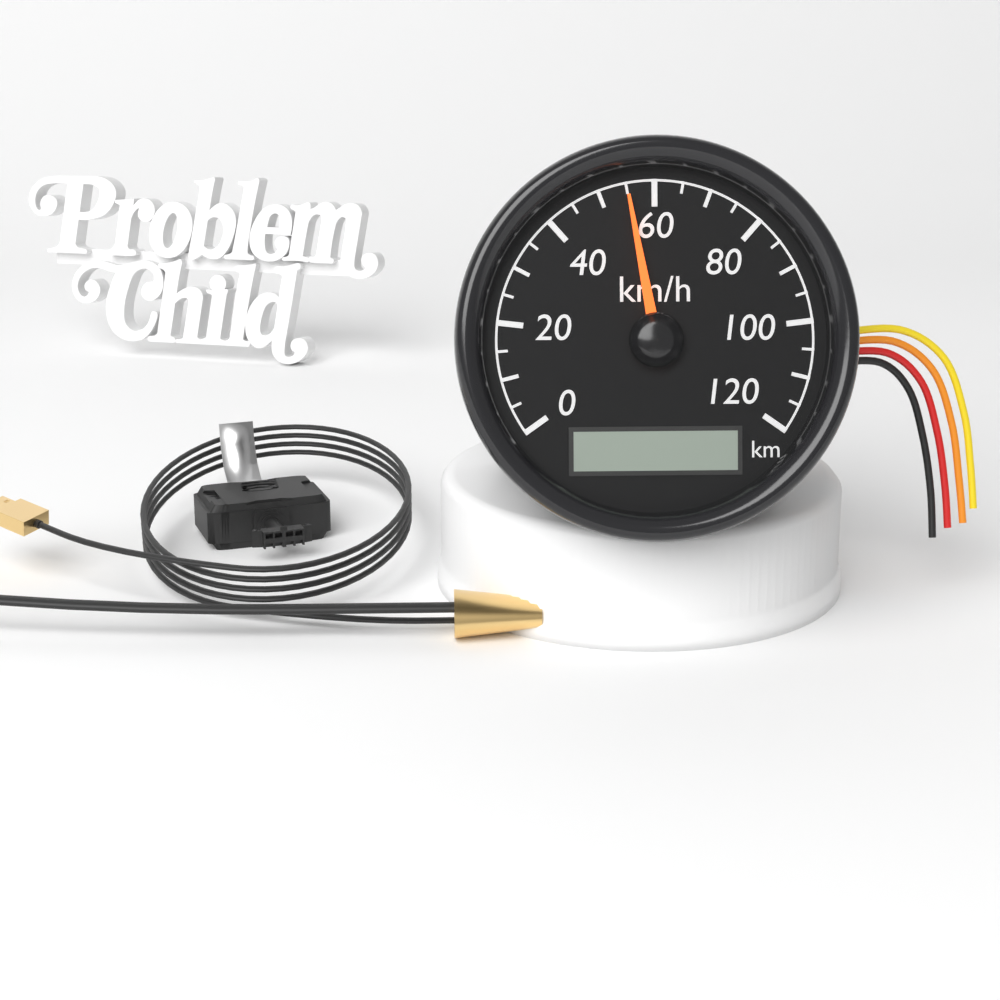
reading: 55 km/h
